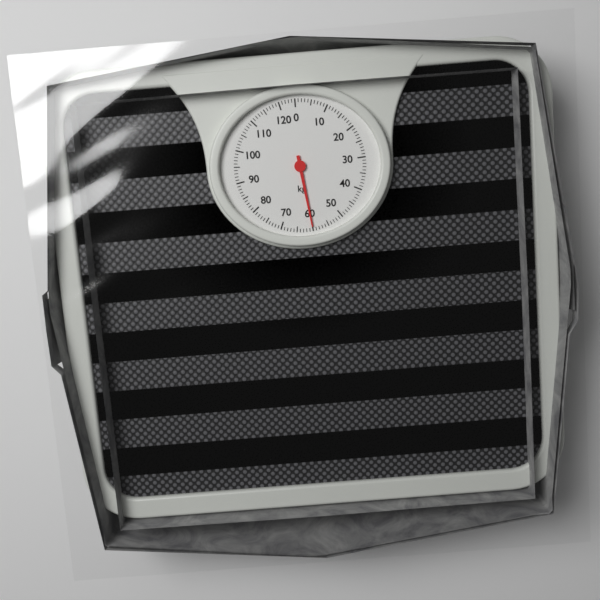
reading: 60 kg
